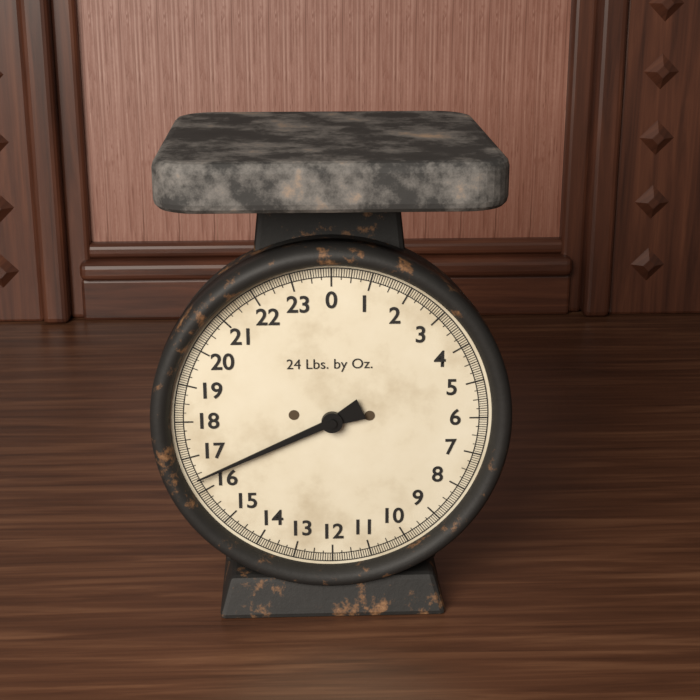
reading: 16.3750 lb
